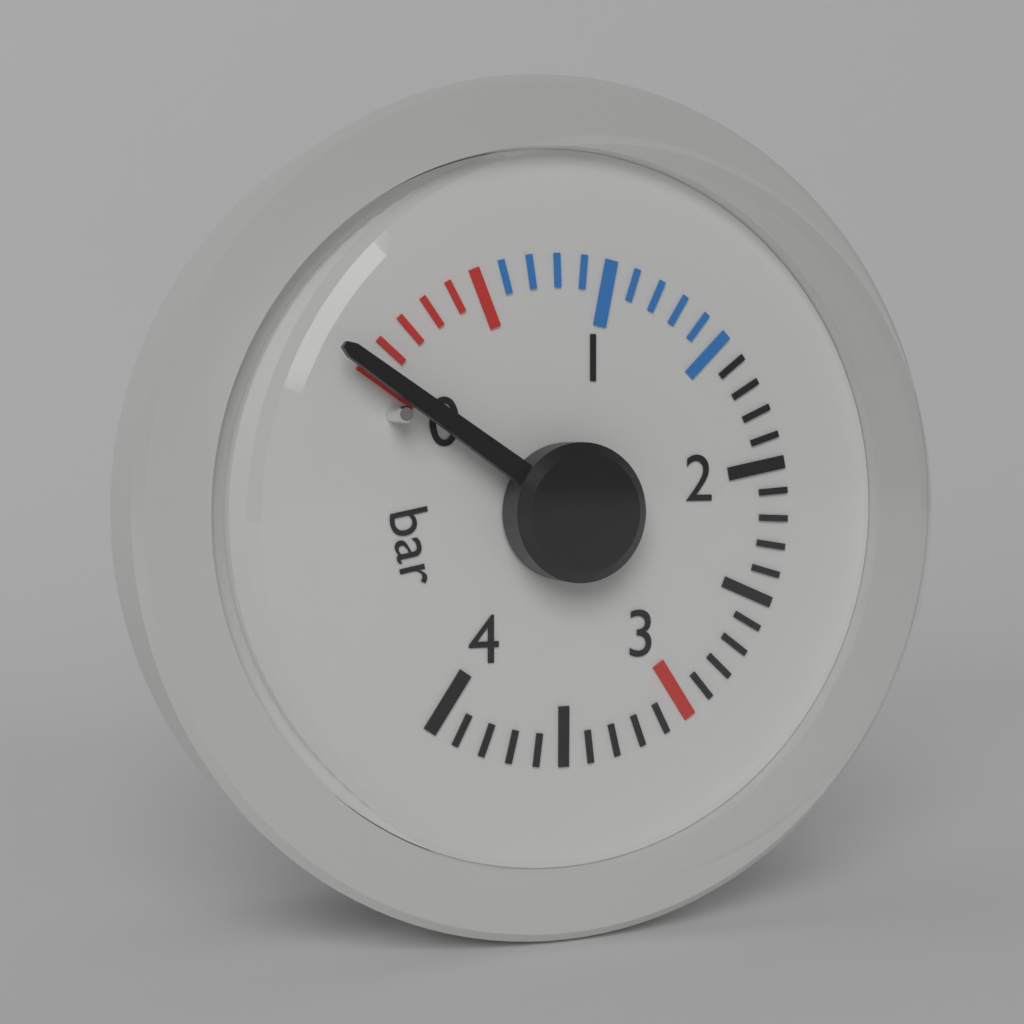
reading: 0.0 bar
